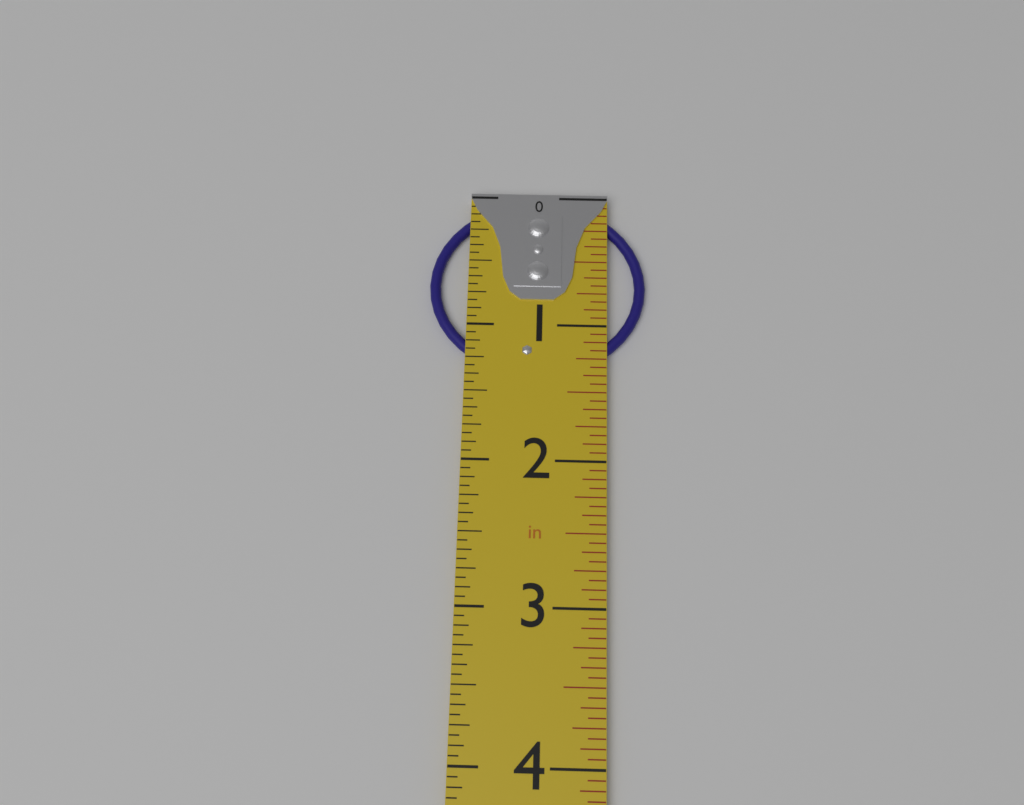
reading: 1.3750 in
